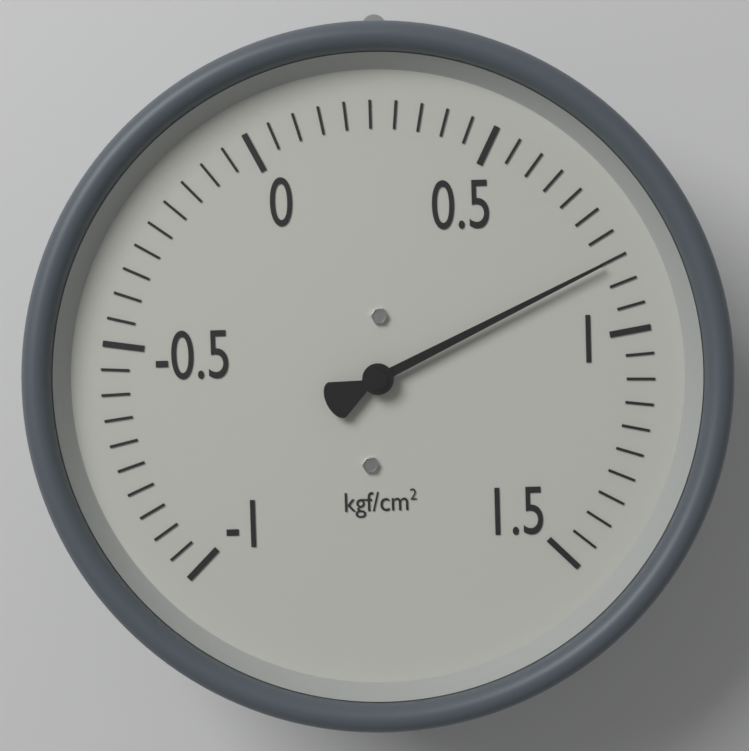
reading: 0.85 kgf/cm²
